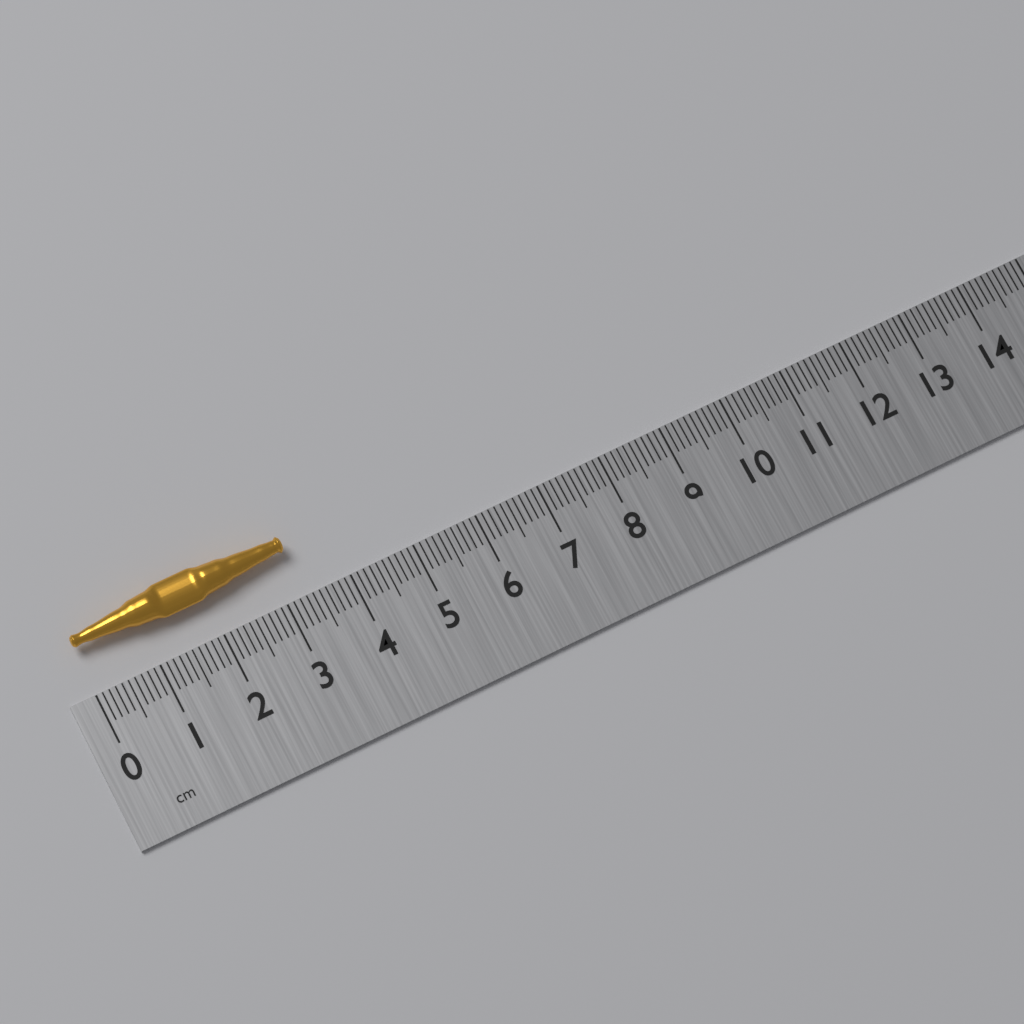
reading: 3.3 cm
